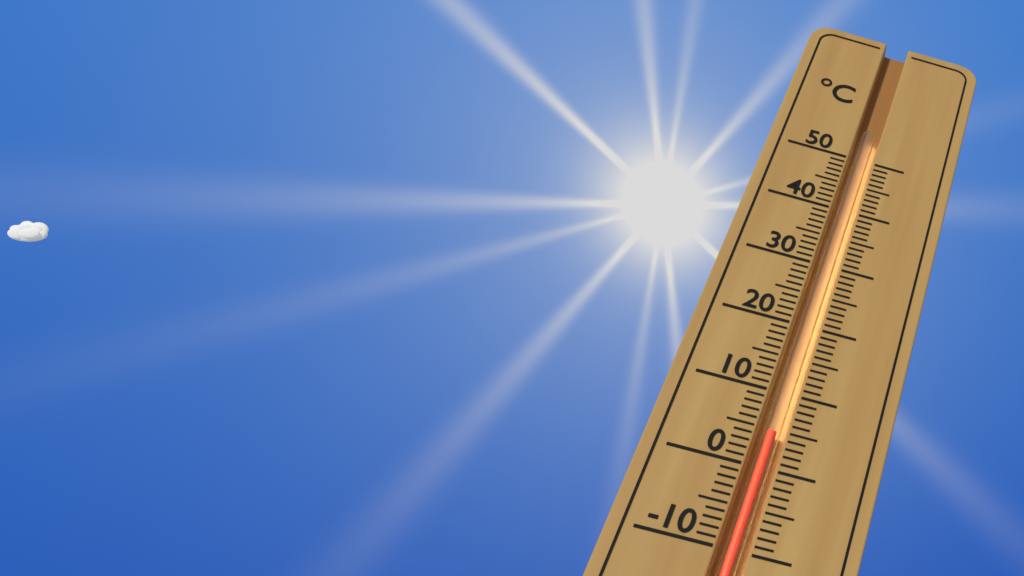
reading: 5 °C
